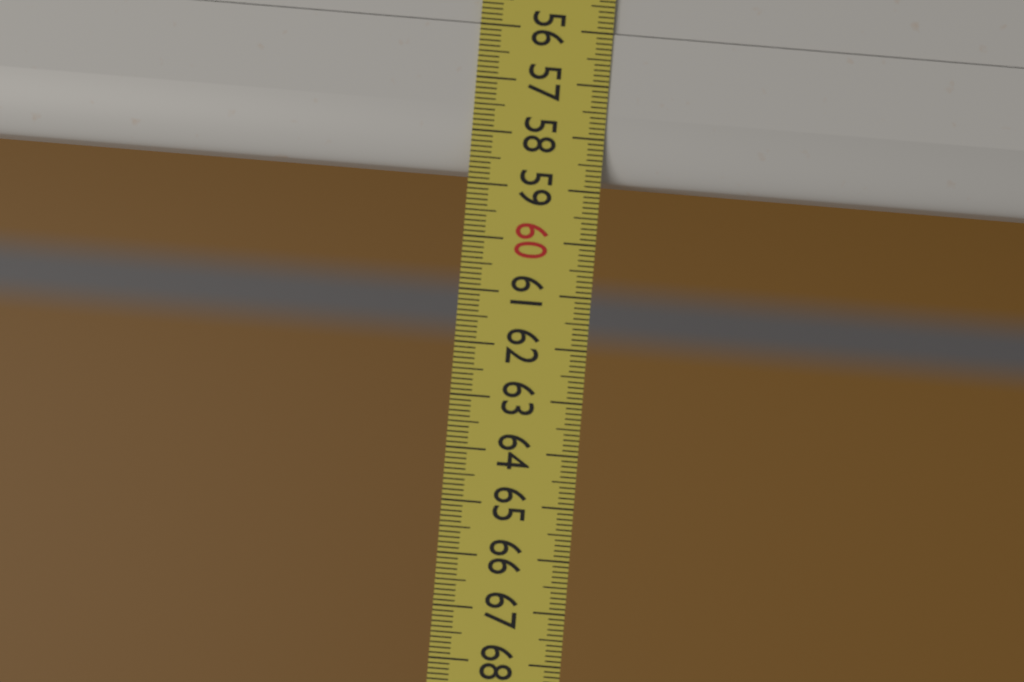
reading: 58.8 (no unit)
